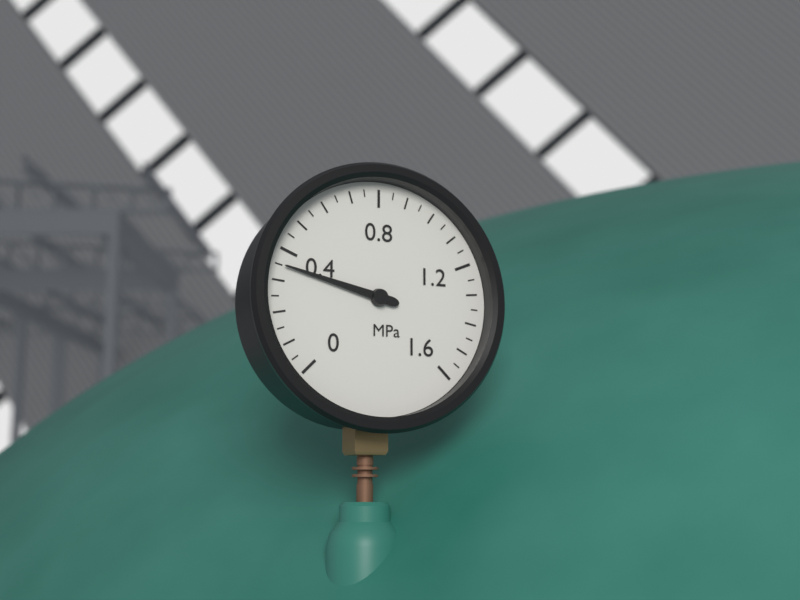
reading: 0.35 MPa
